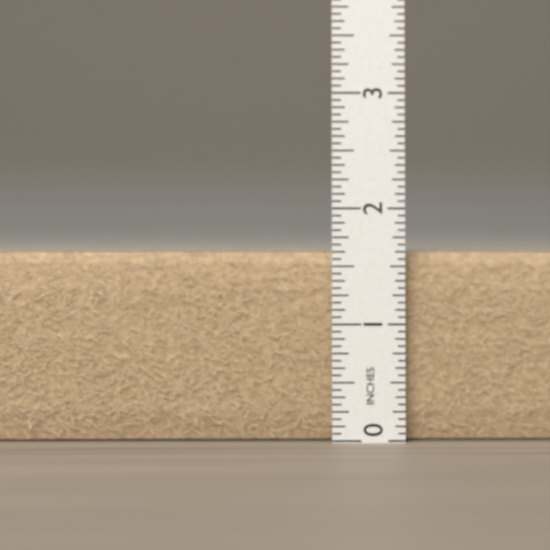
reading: 1.6250 in
